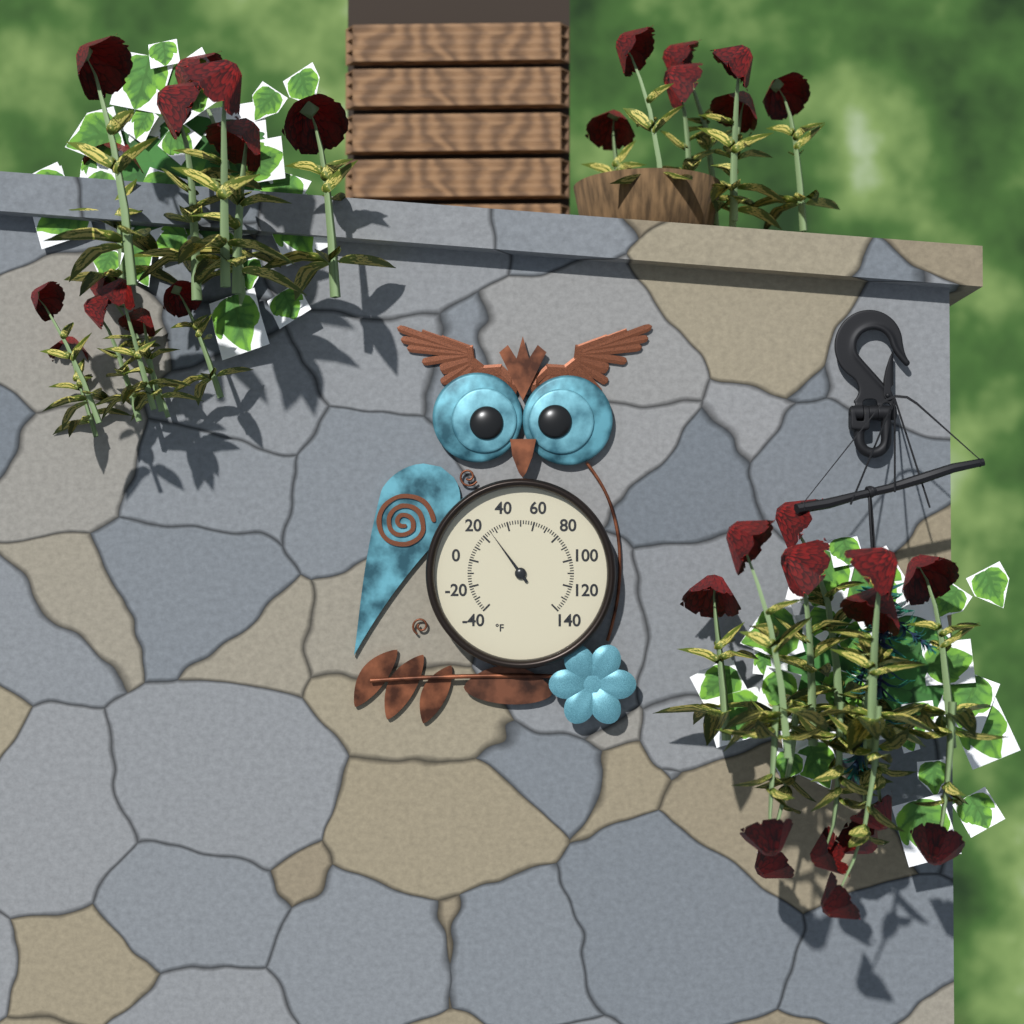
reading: 26 °F
